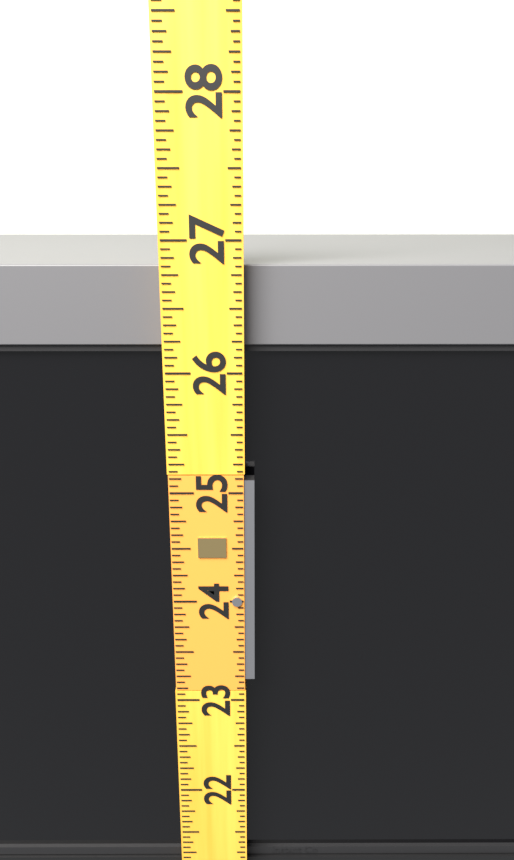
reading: 26.8125 (no unit)
